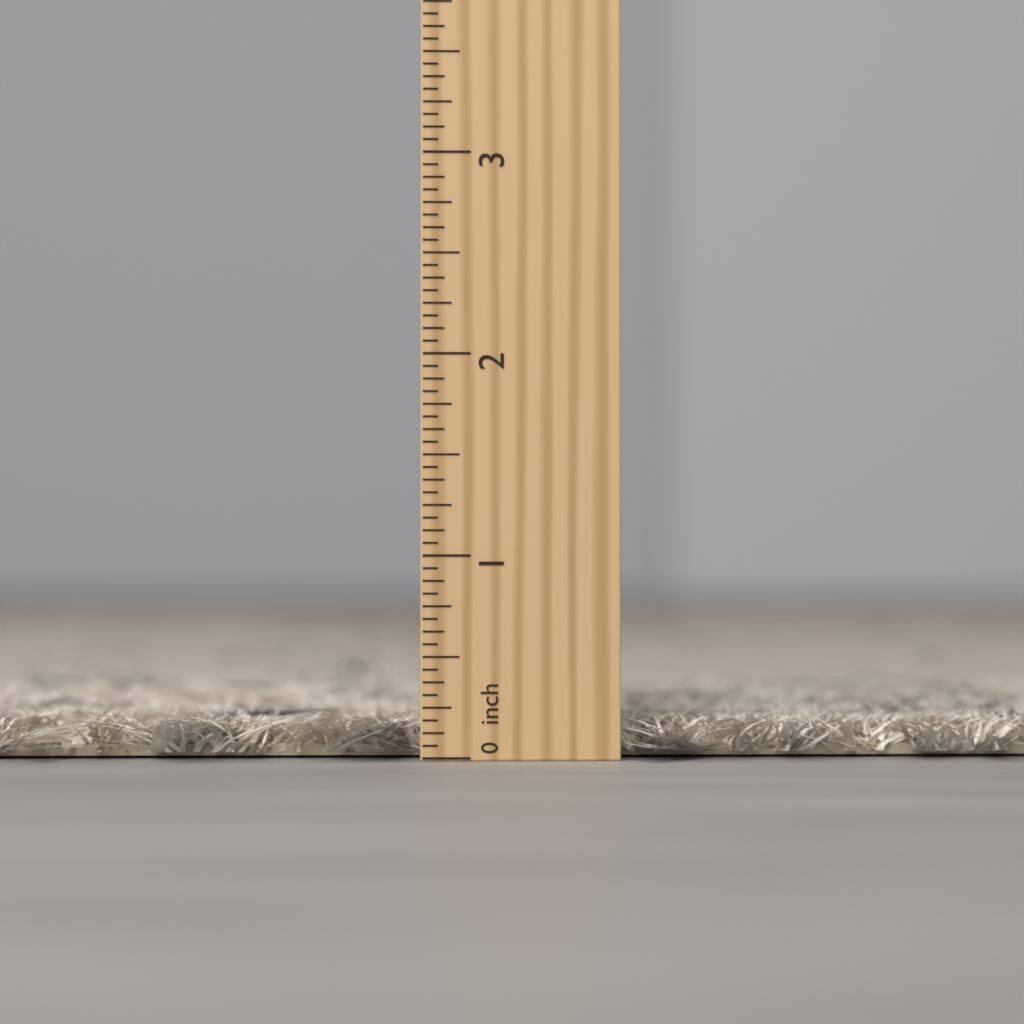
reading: 0.1875 inch
